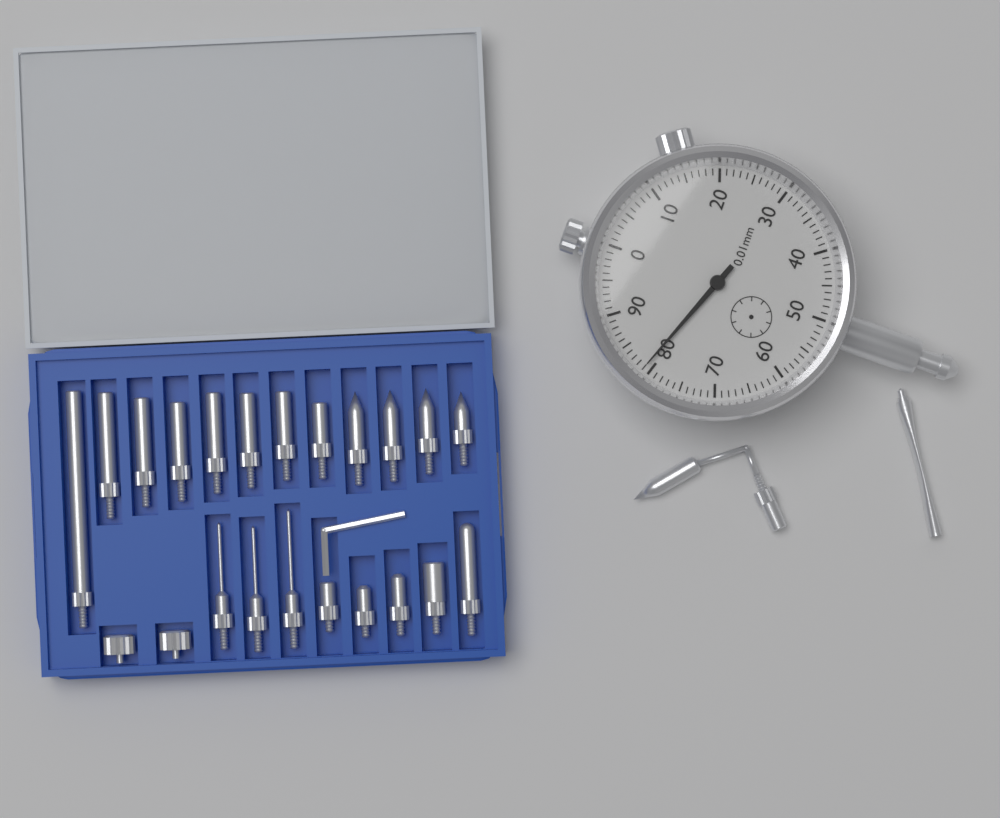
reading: 0.81 mm
